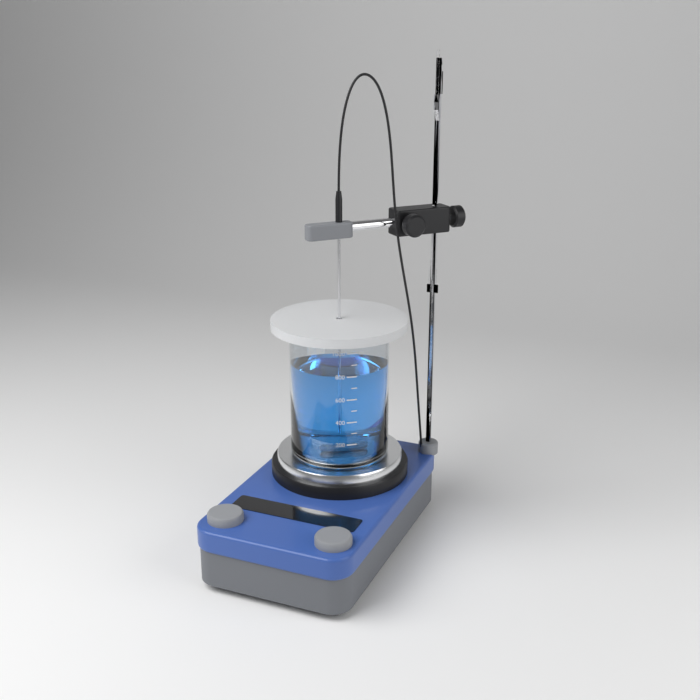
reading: 800 ml
